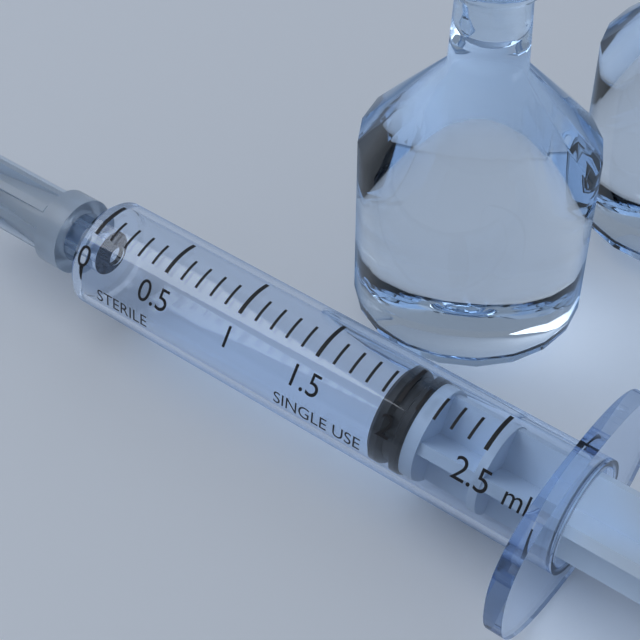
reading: 1.9 ml
